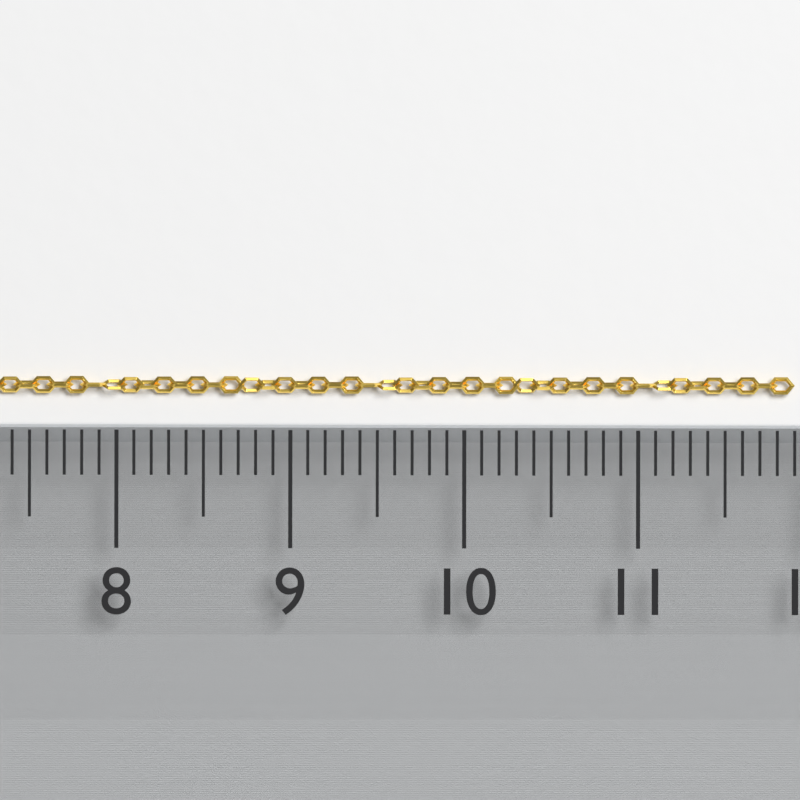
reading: 11.9 (no unit)
